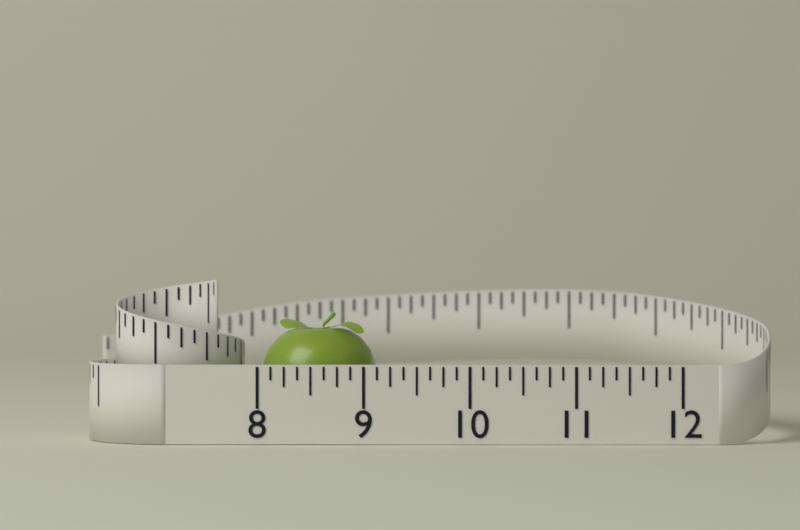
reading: 9.125 (no unit)
